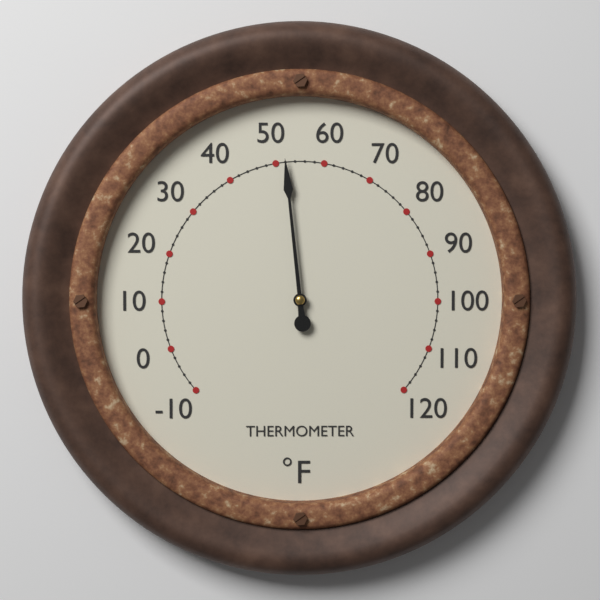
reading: 52 °F
